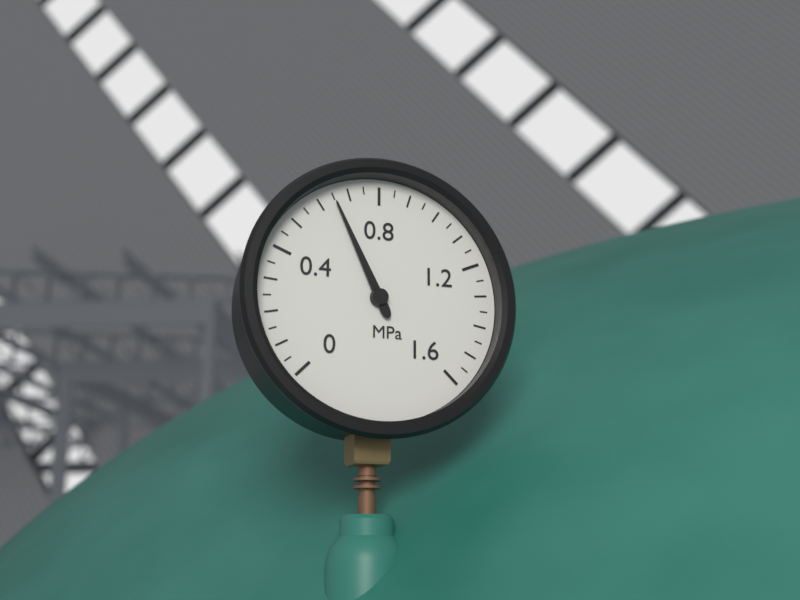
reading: 0.65 MPa
